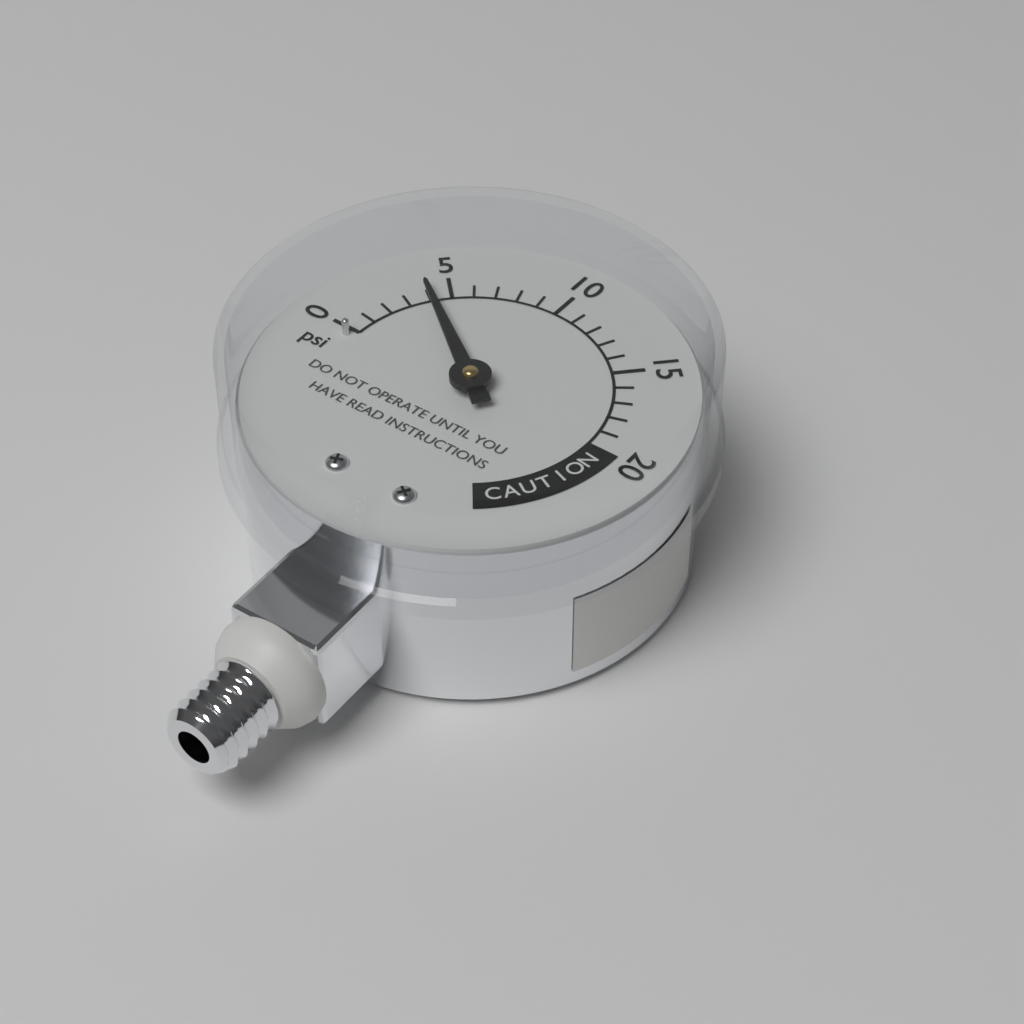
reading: 4 psi
